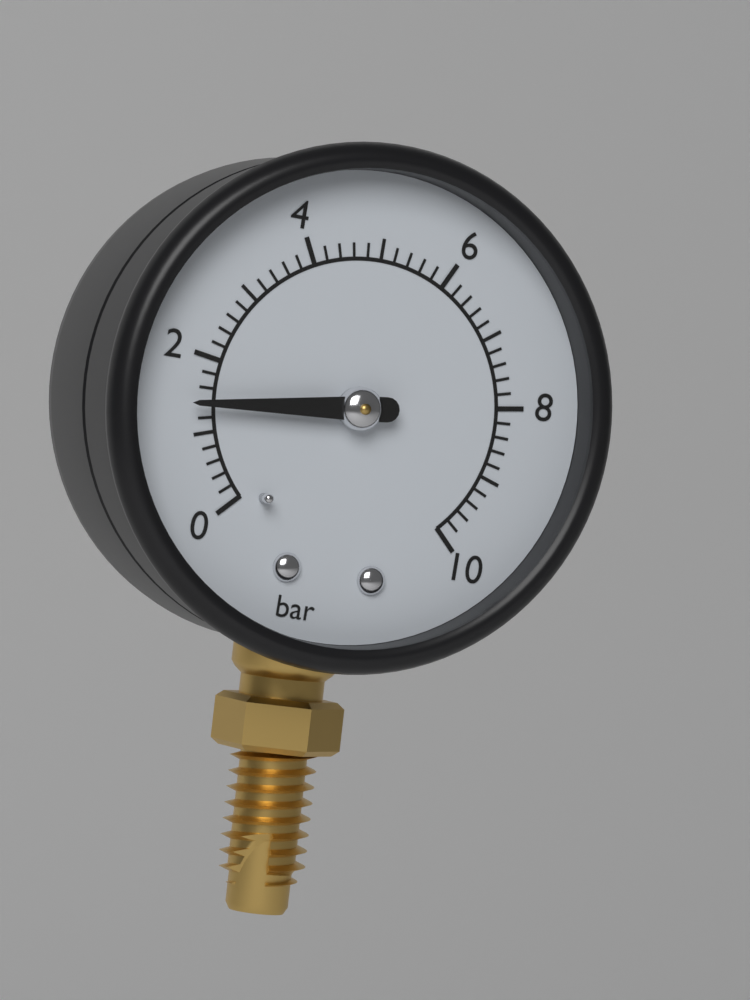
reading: 1.4 bar
